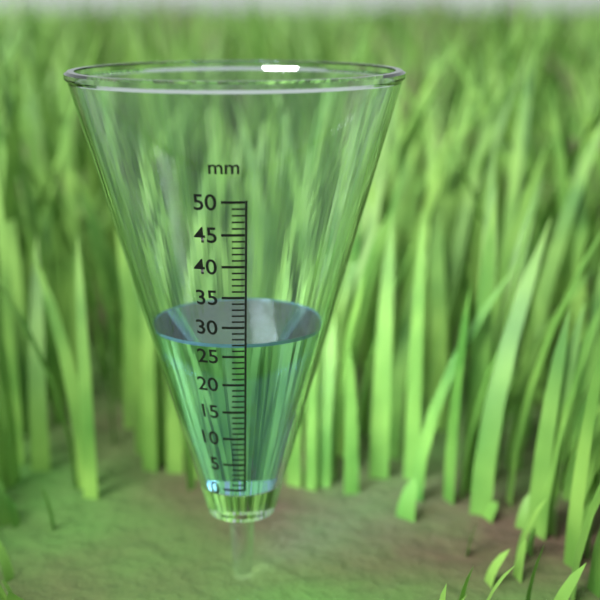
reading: 27 mm
